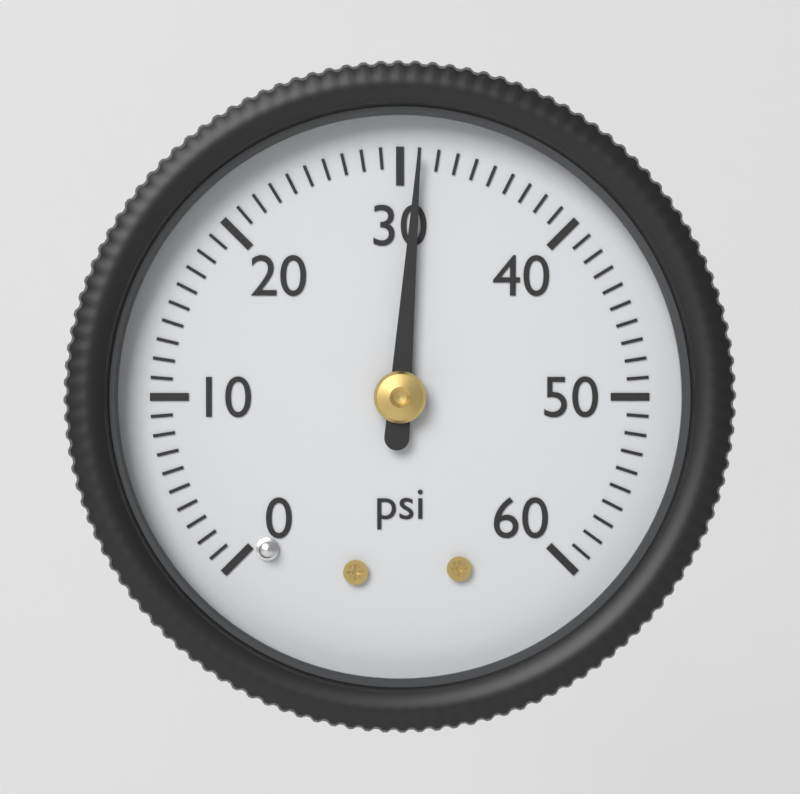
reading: 31 psi
